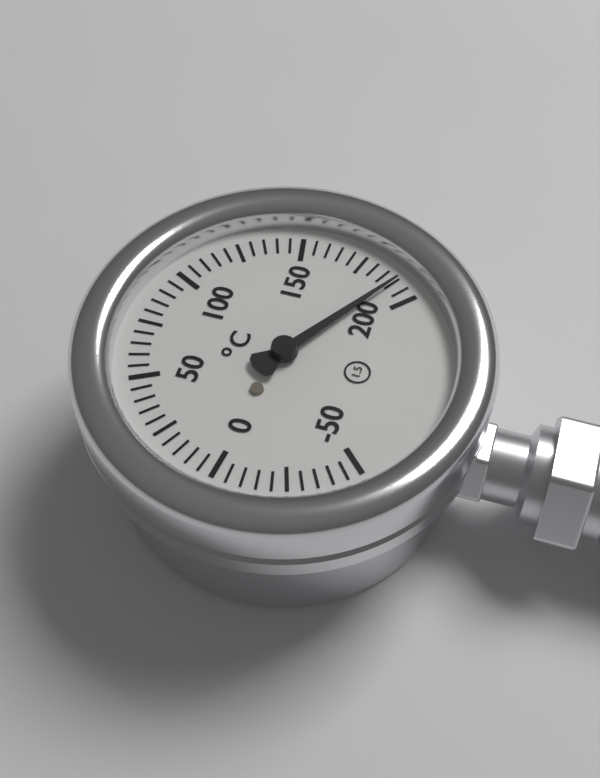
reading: 190 °C
